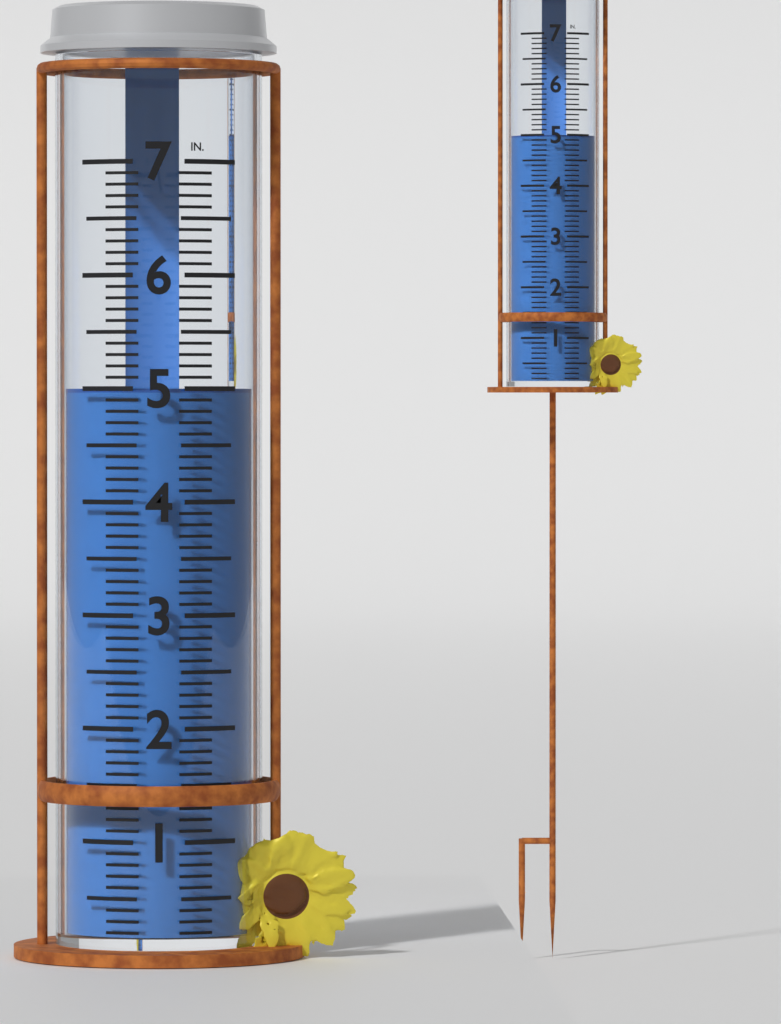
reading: 5.0 in
